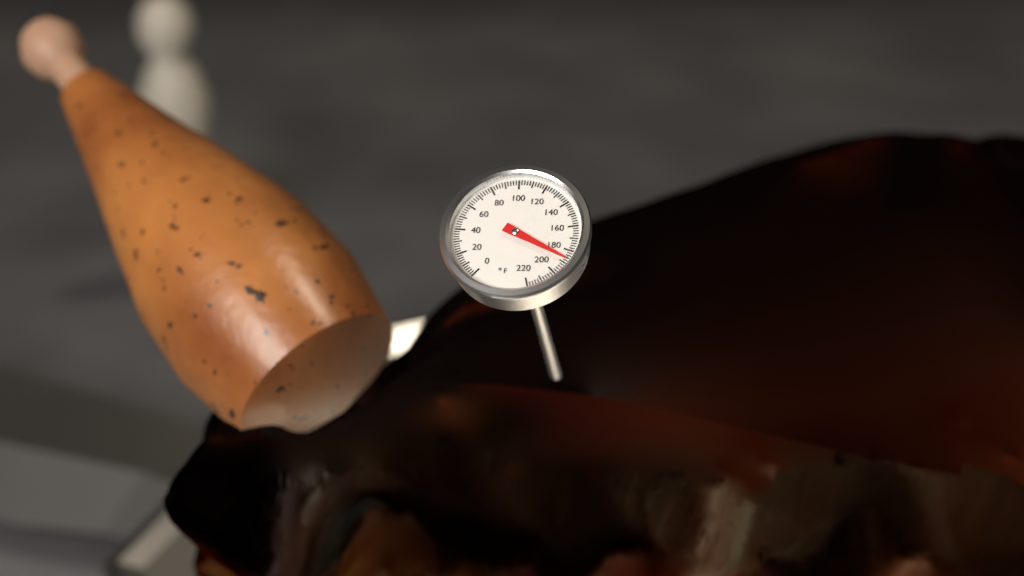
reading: 187 °F
